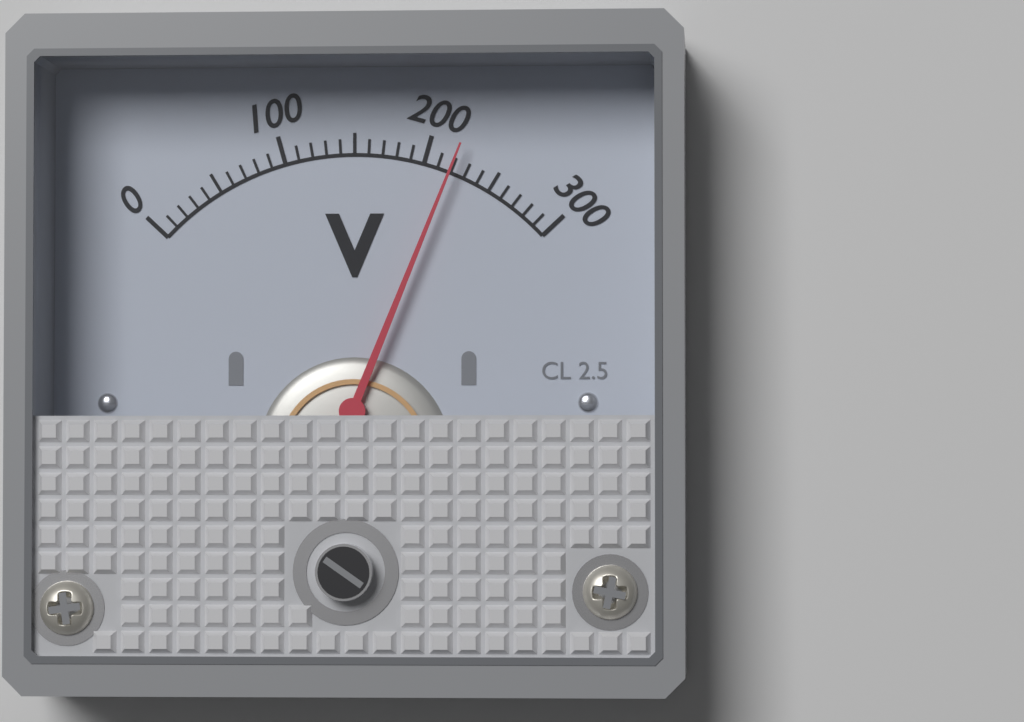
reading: 220 V
